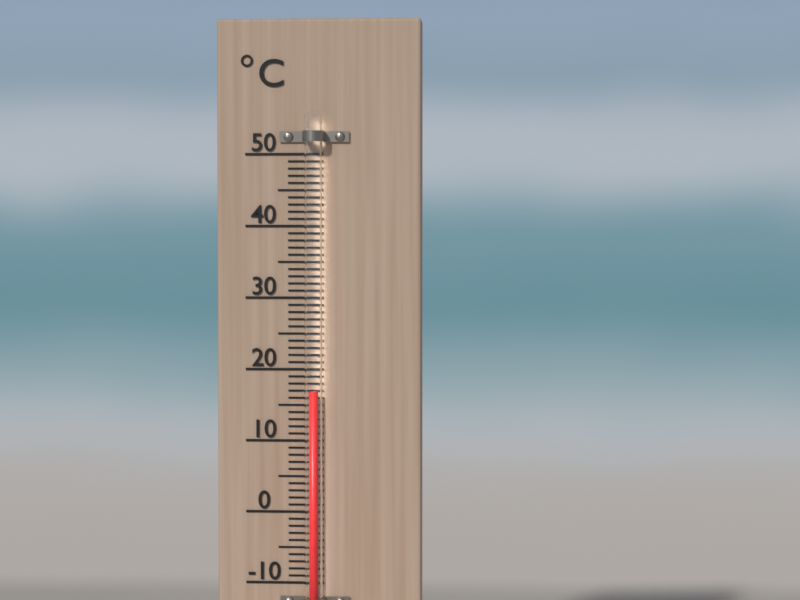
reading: 17 °C
